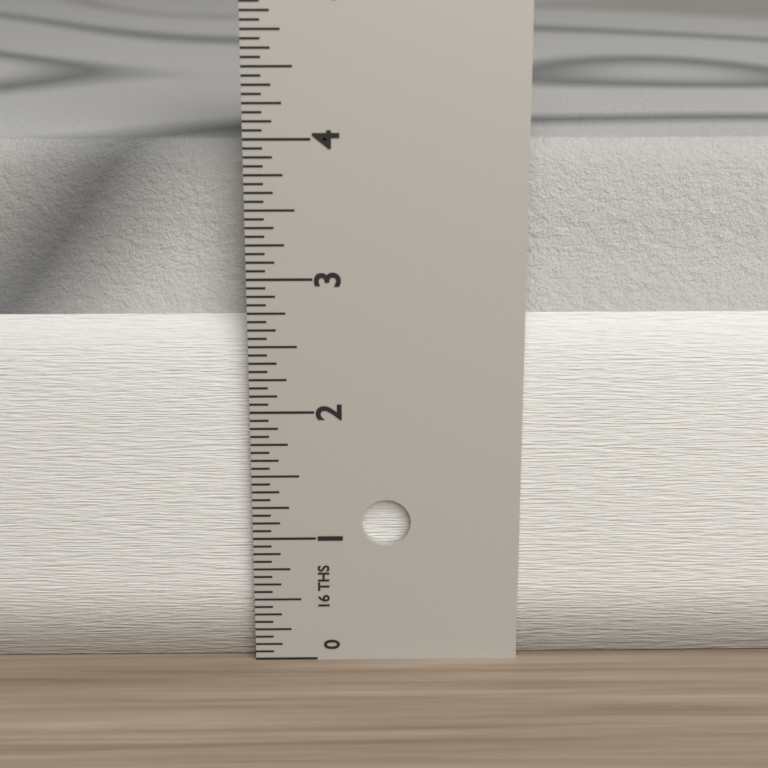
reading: 3.9375 in
